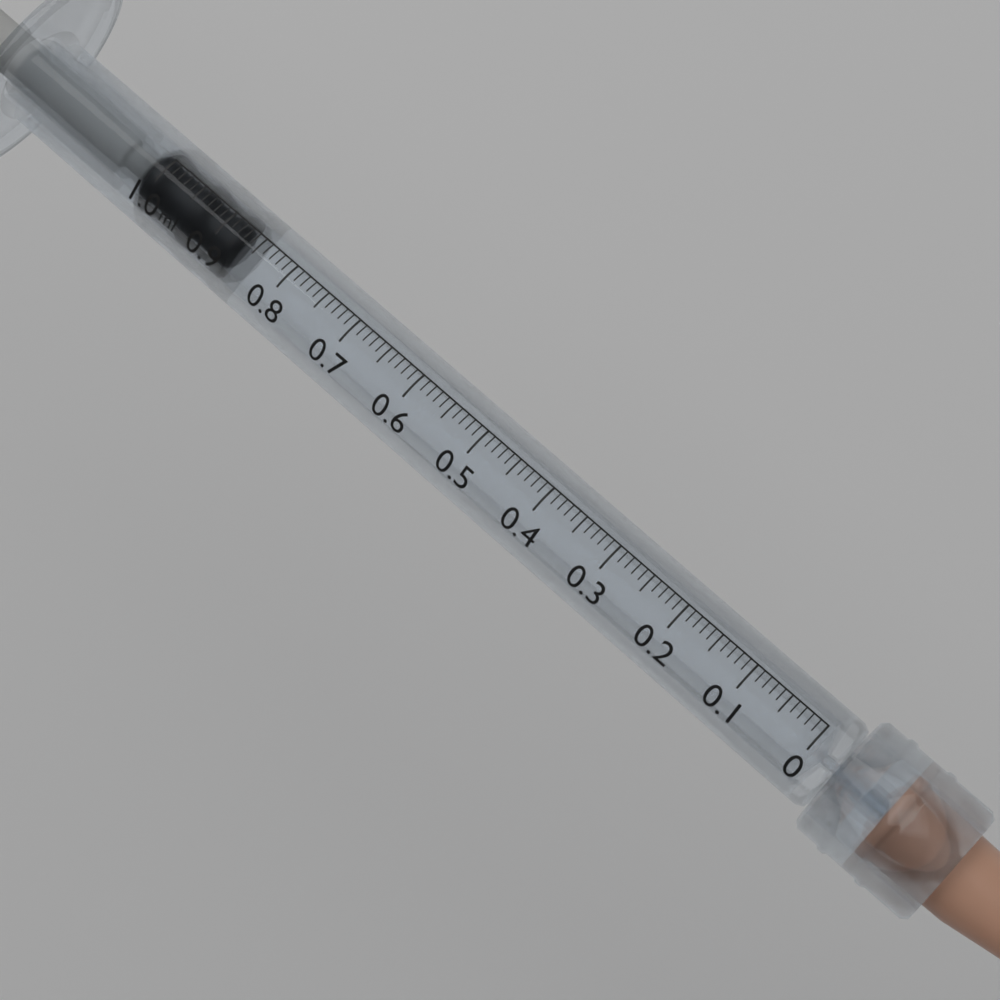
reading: 0.87 ml
